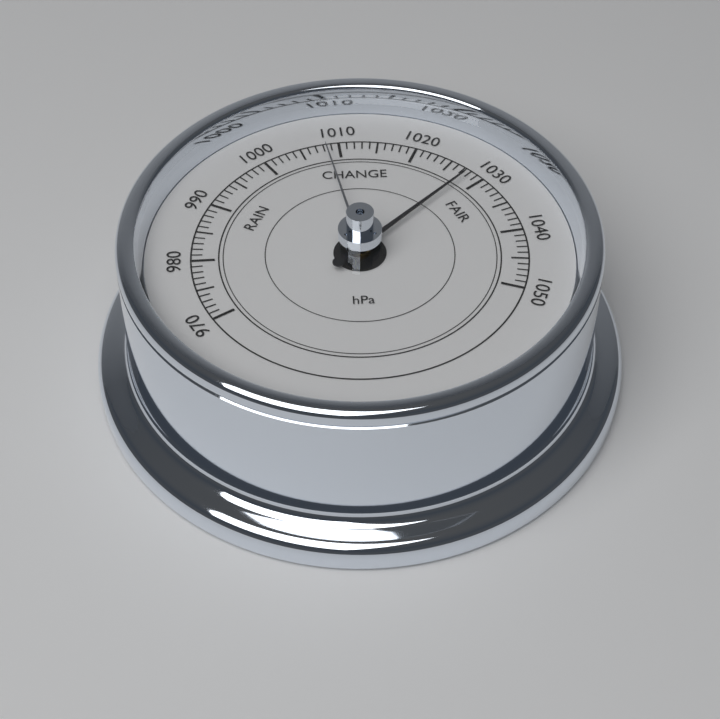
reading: 1028 hPa
